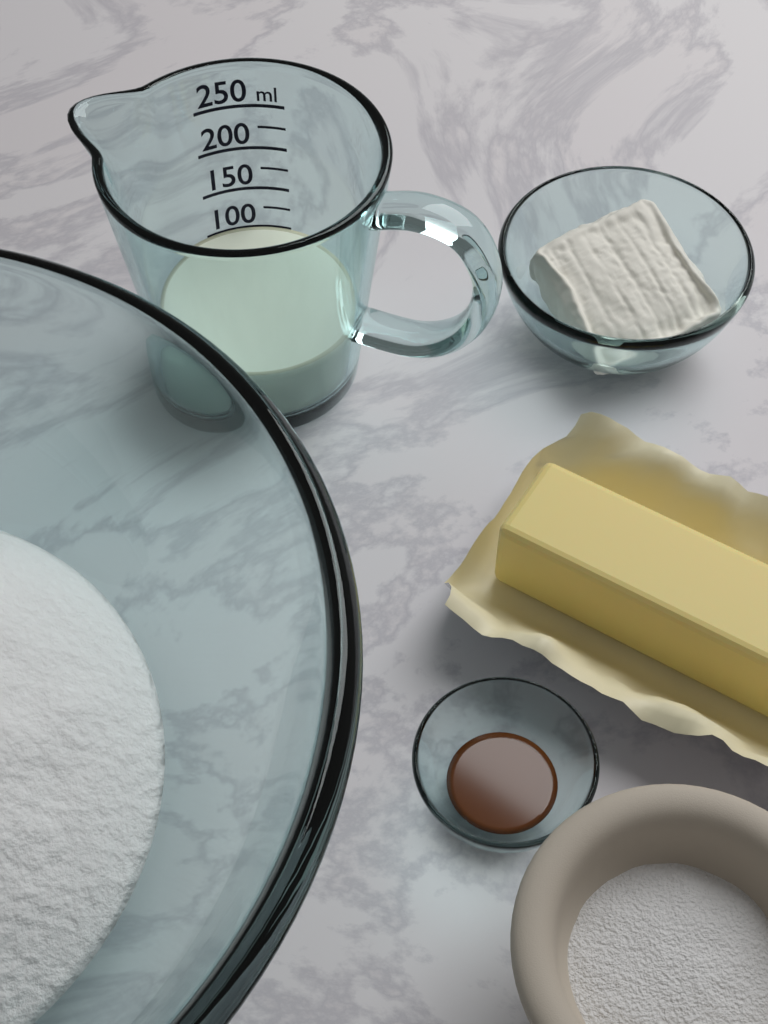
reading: 100 ml
